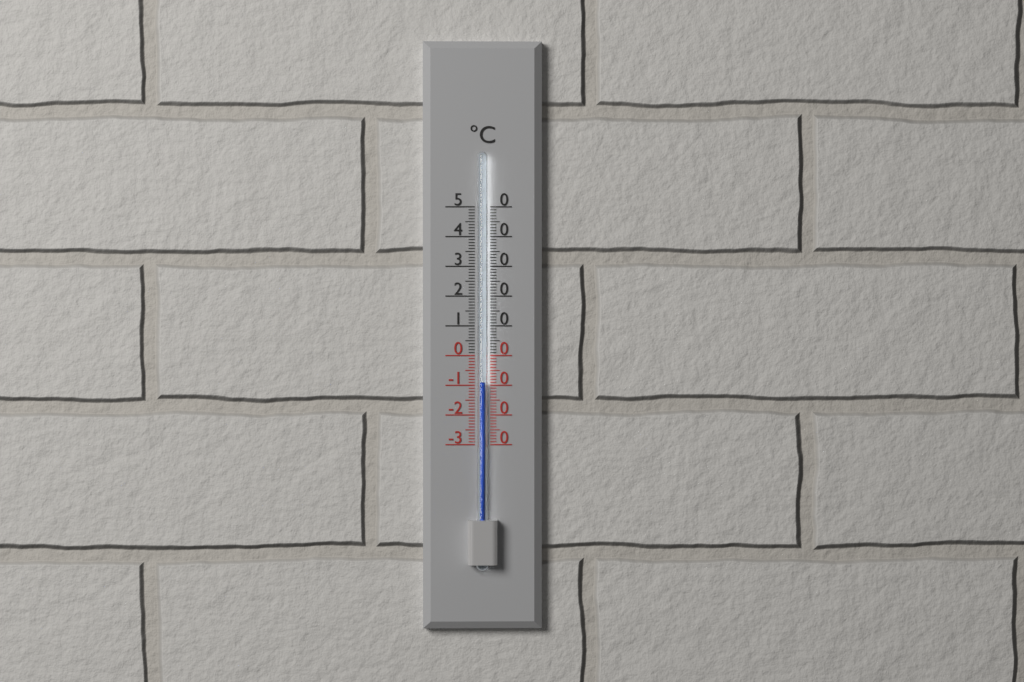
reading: -9 °C
